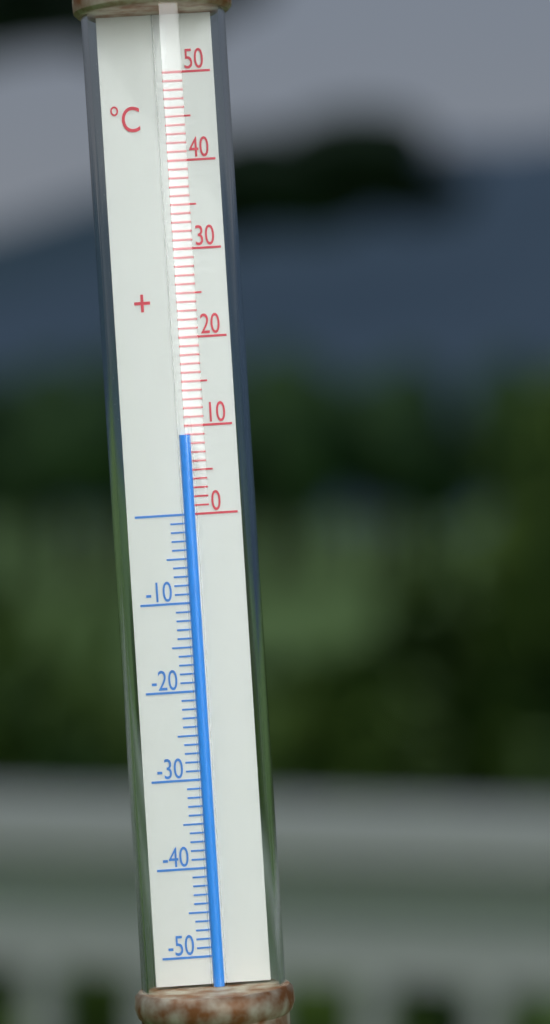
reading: 9 °C
